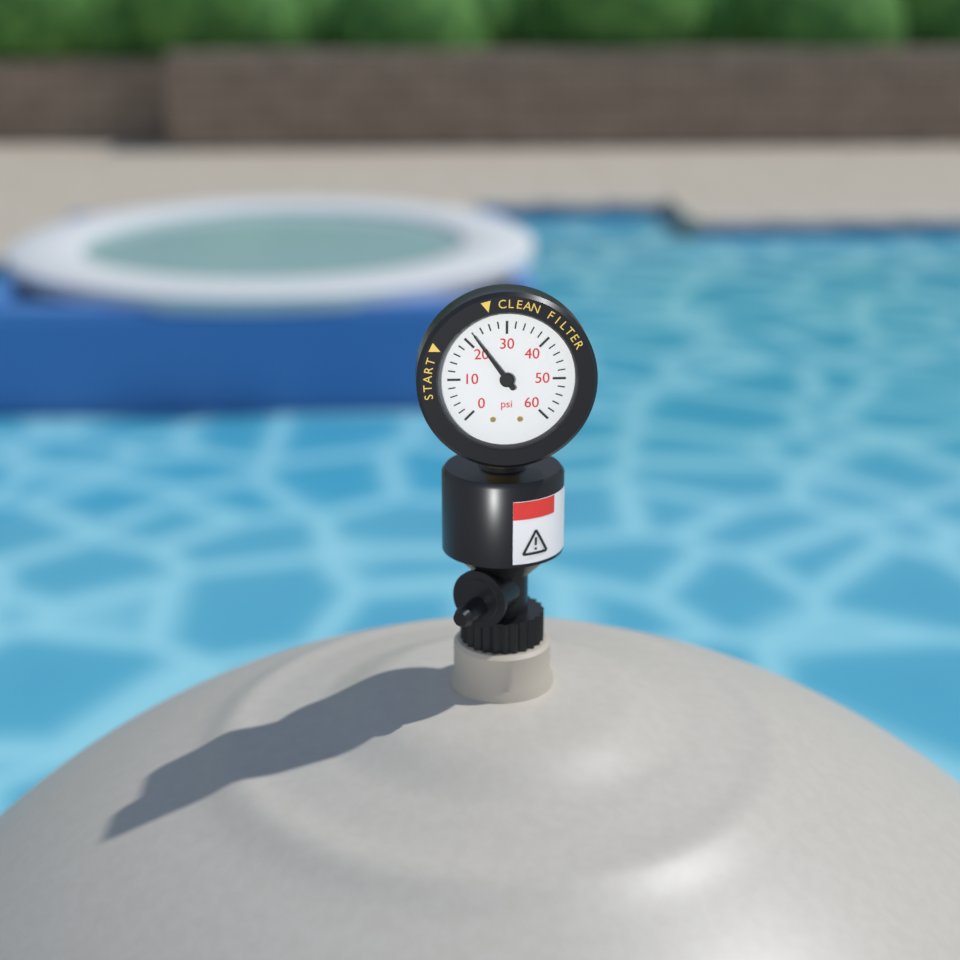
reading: 22 psi
